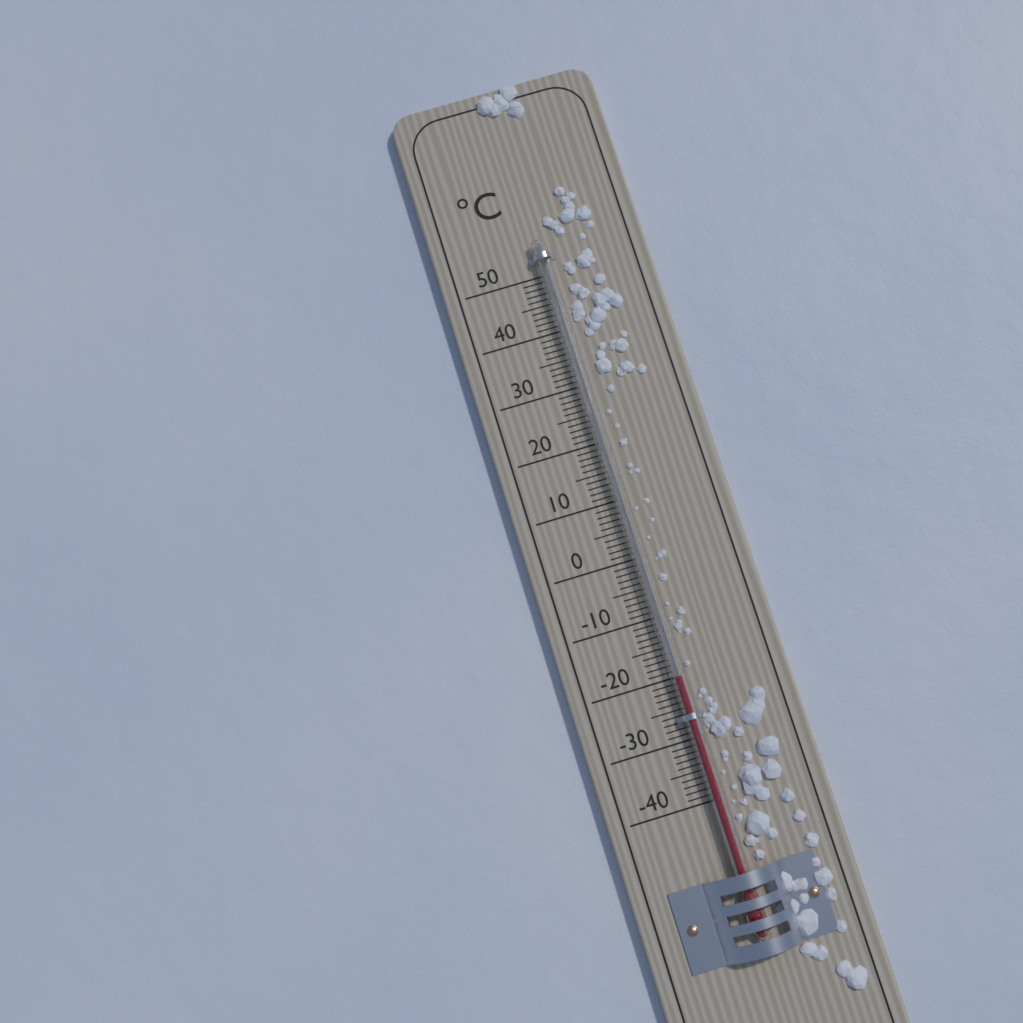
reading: -20 °C
